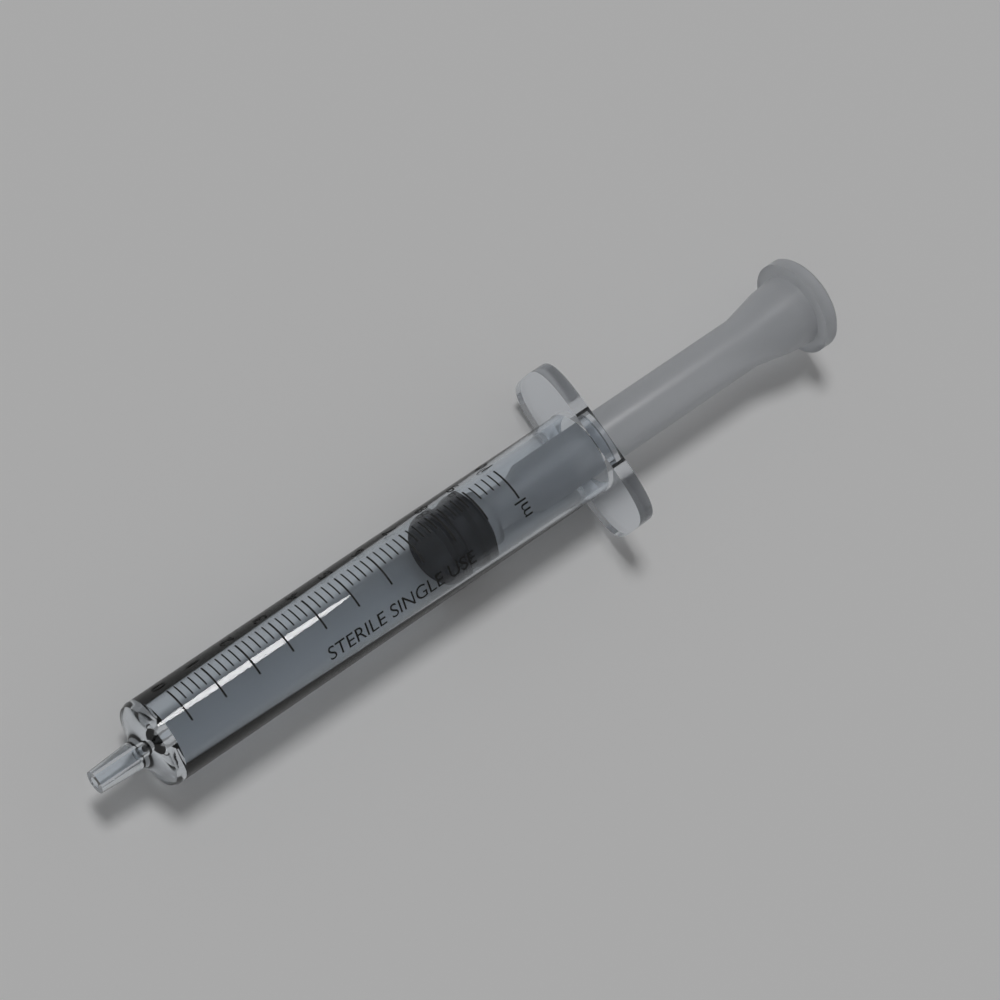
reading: 7.8 ml
